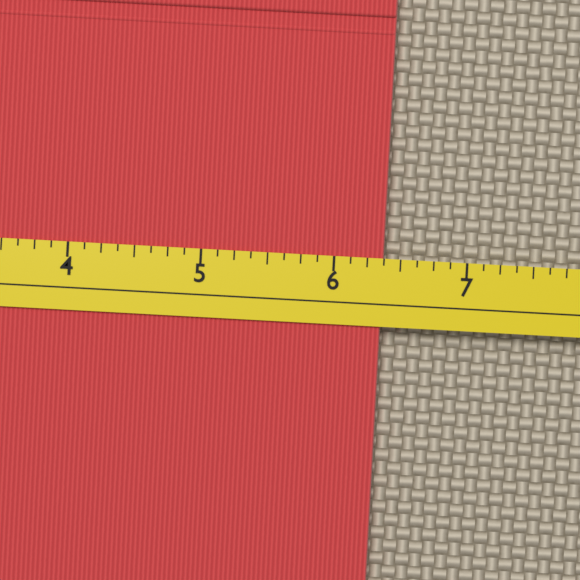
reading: 6.375 (no unit)
